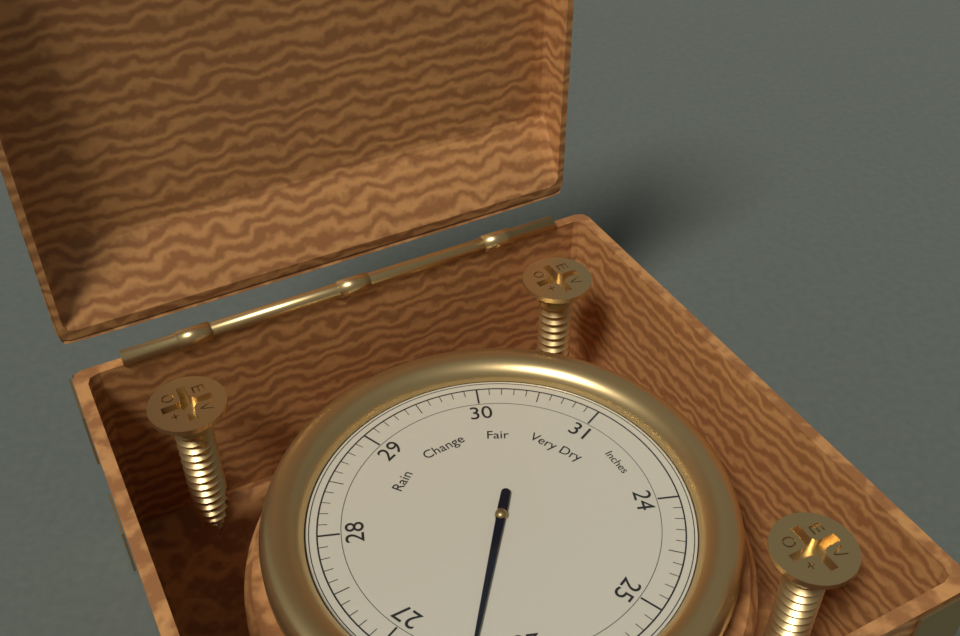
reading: 26.4 Inches
